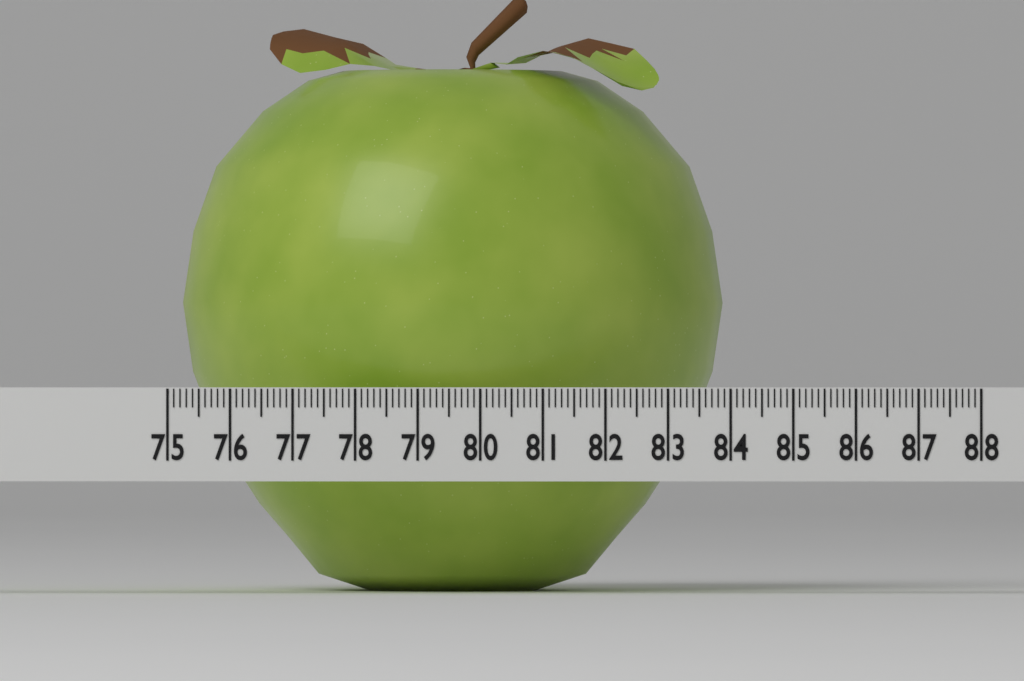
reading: 83.8 (no unit)
